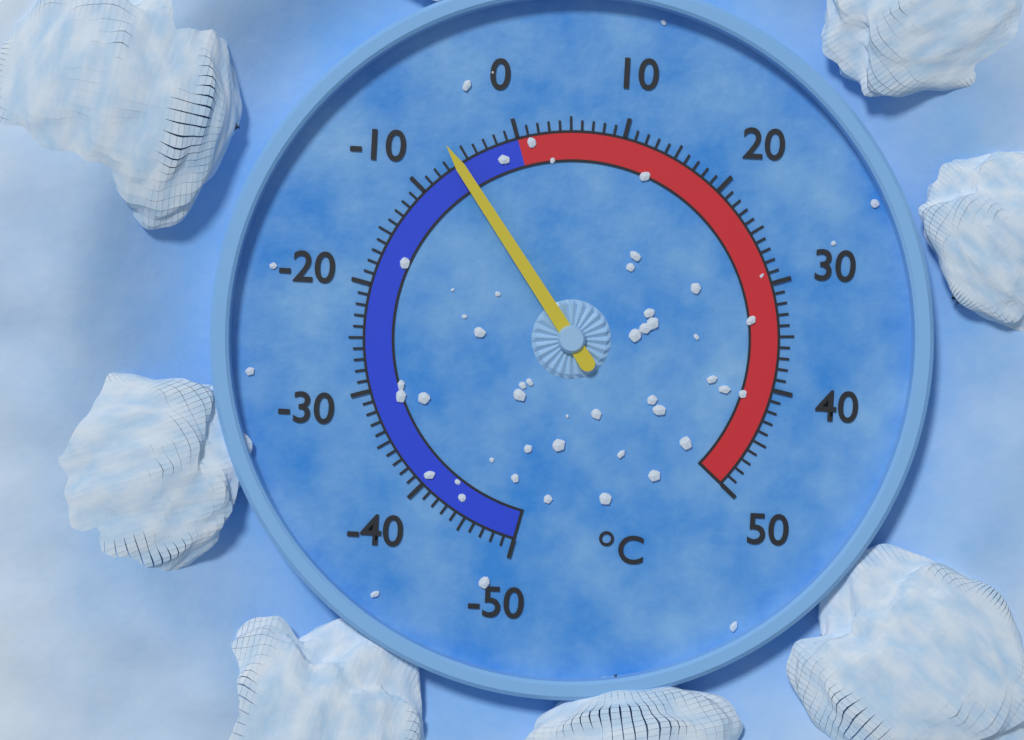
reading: -6 °C
